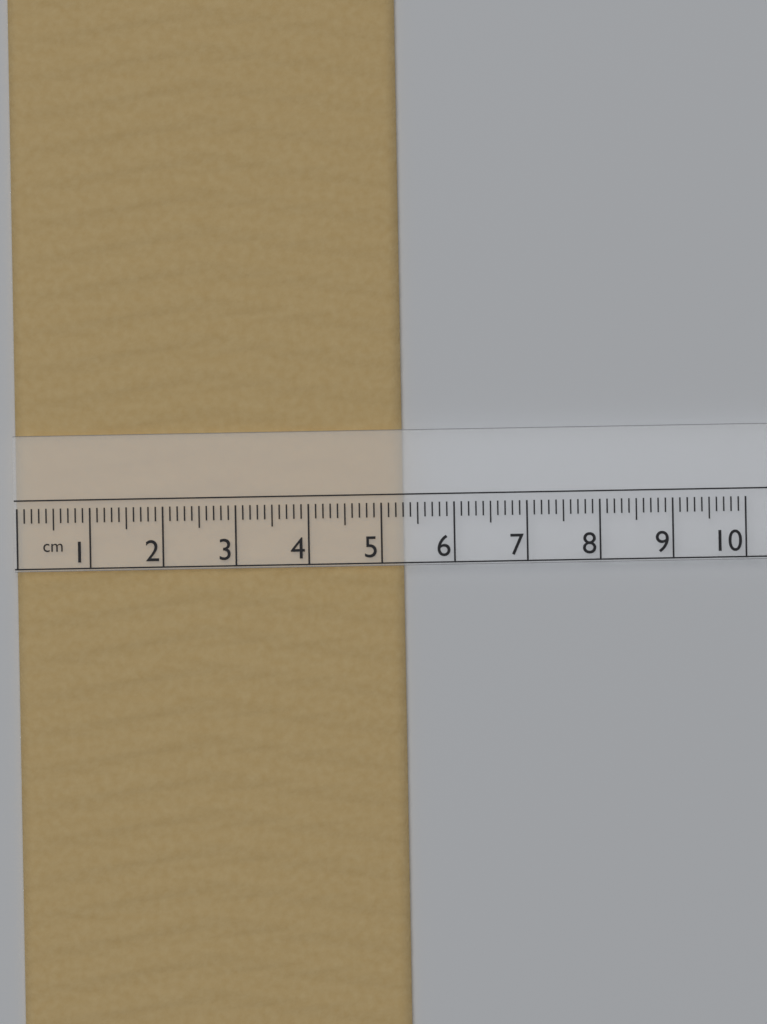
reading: 5.3 cm
